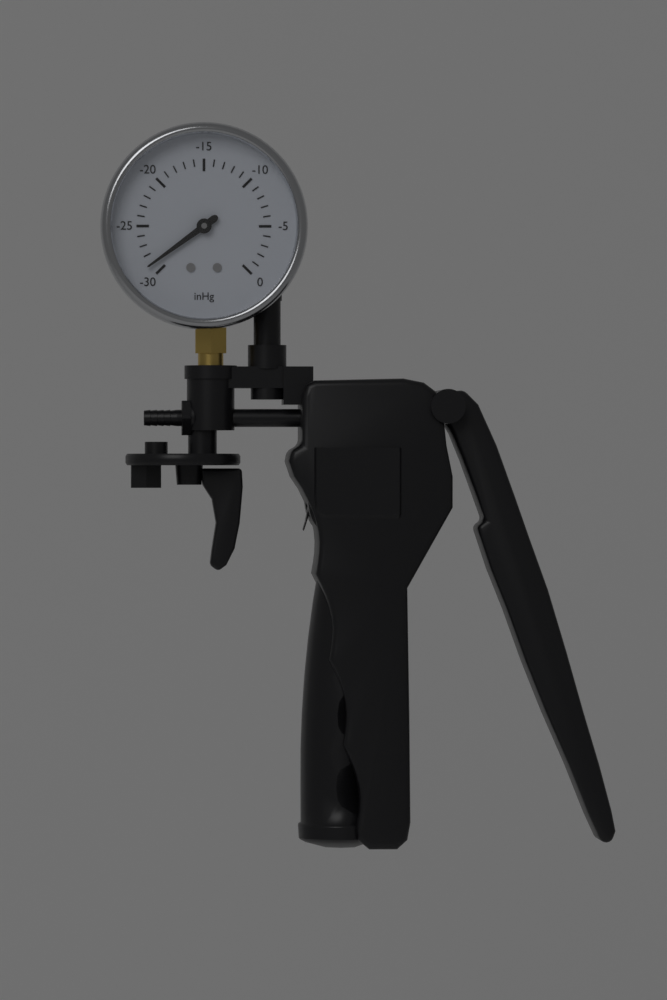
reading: -29 inHg
